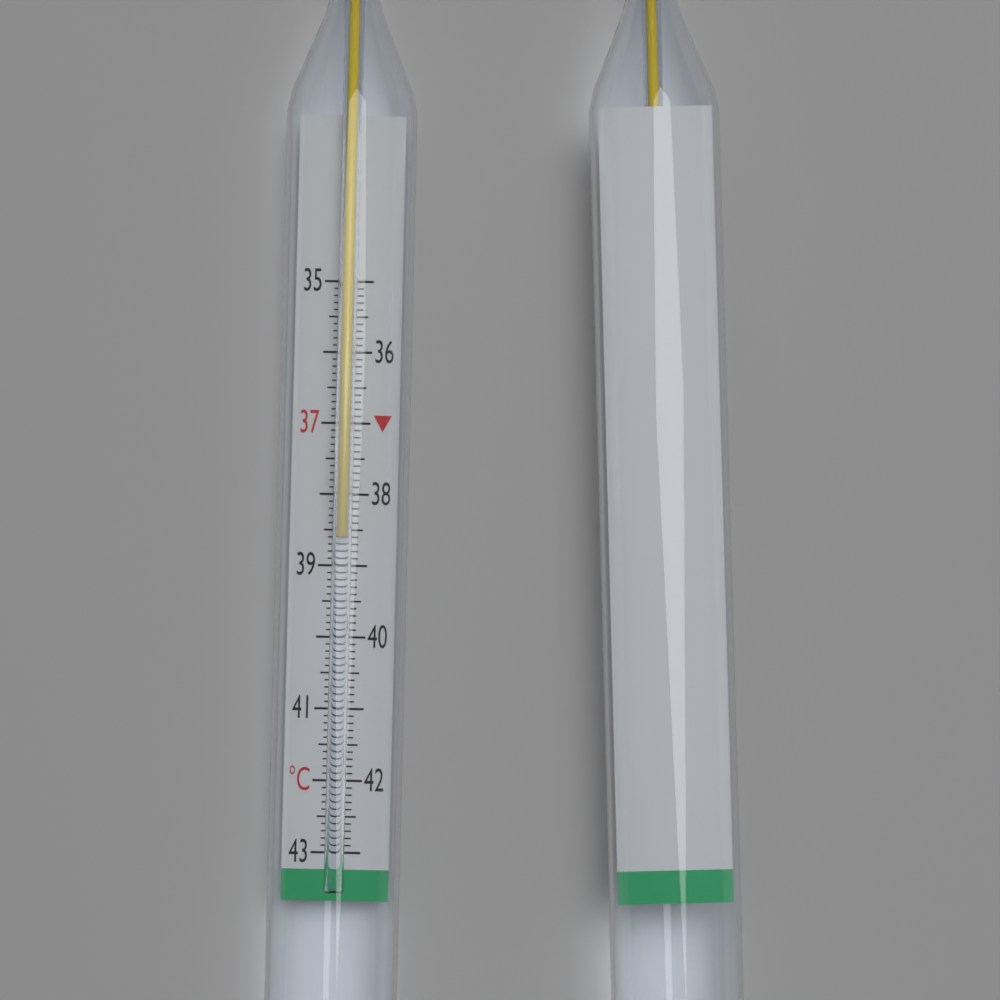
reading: 38.6 °C
